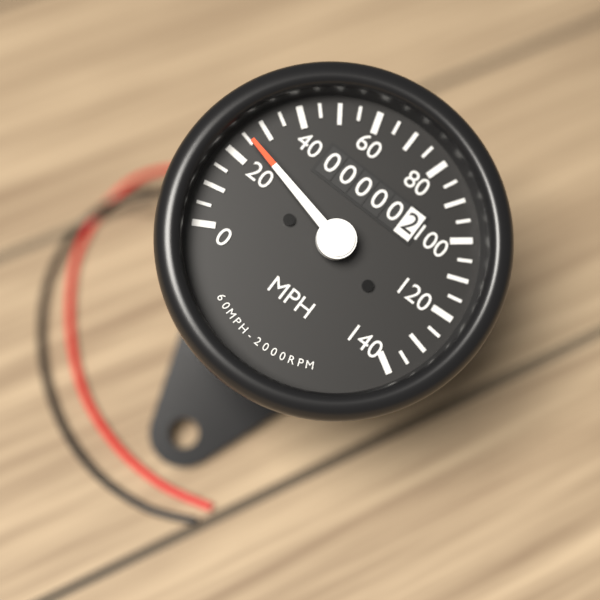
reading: 25 MPH
